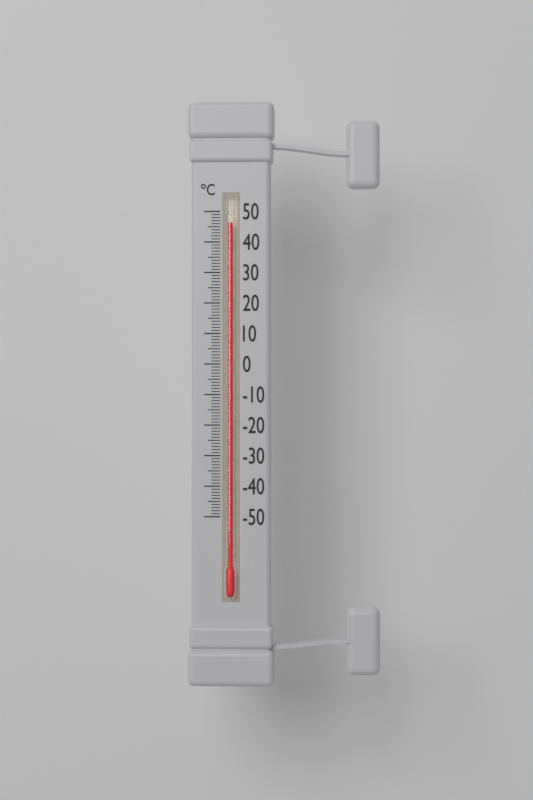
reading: 46 °C
